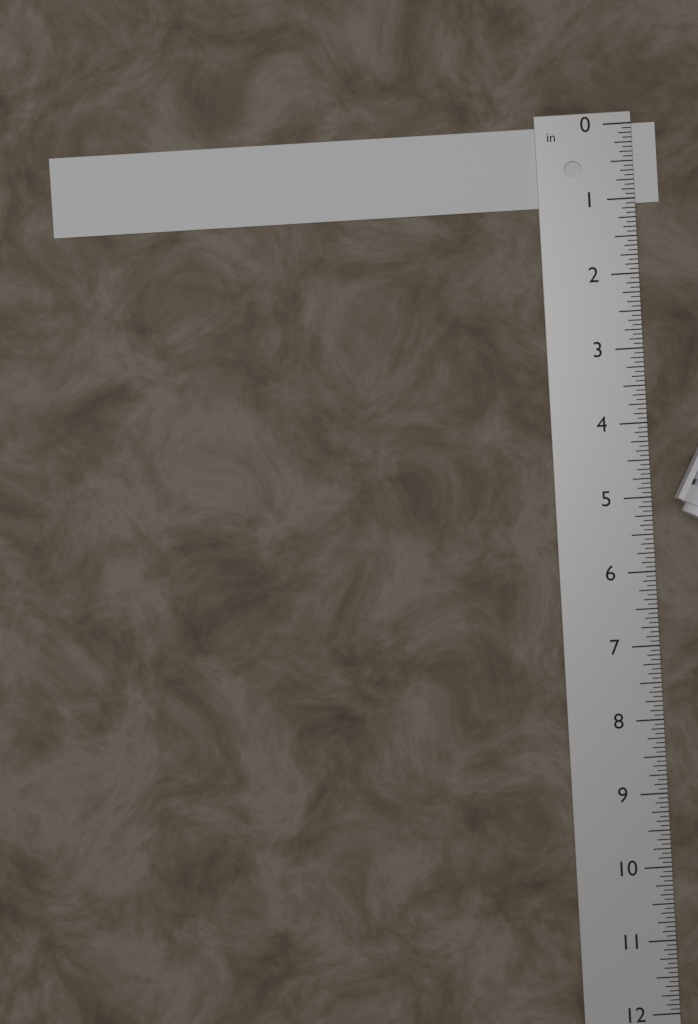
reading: 1.0625 in
